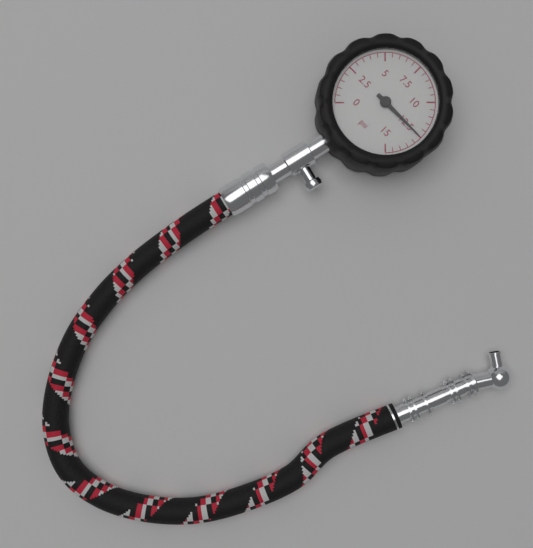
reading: 12.5 psi
